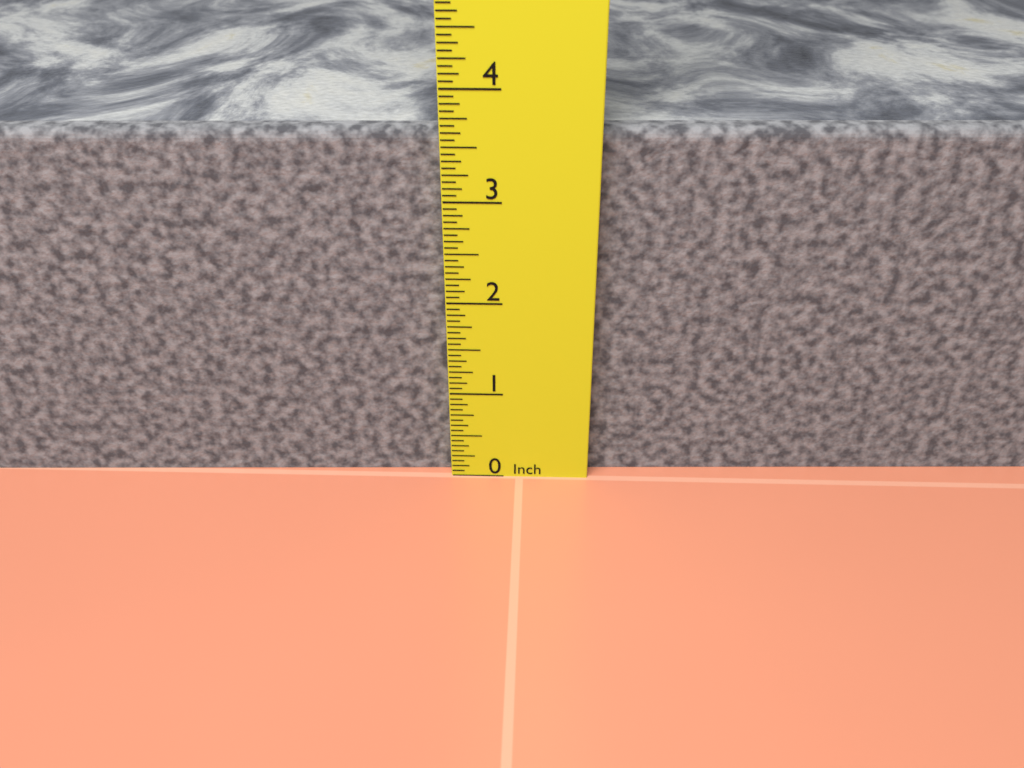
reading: 3.6250 in
